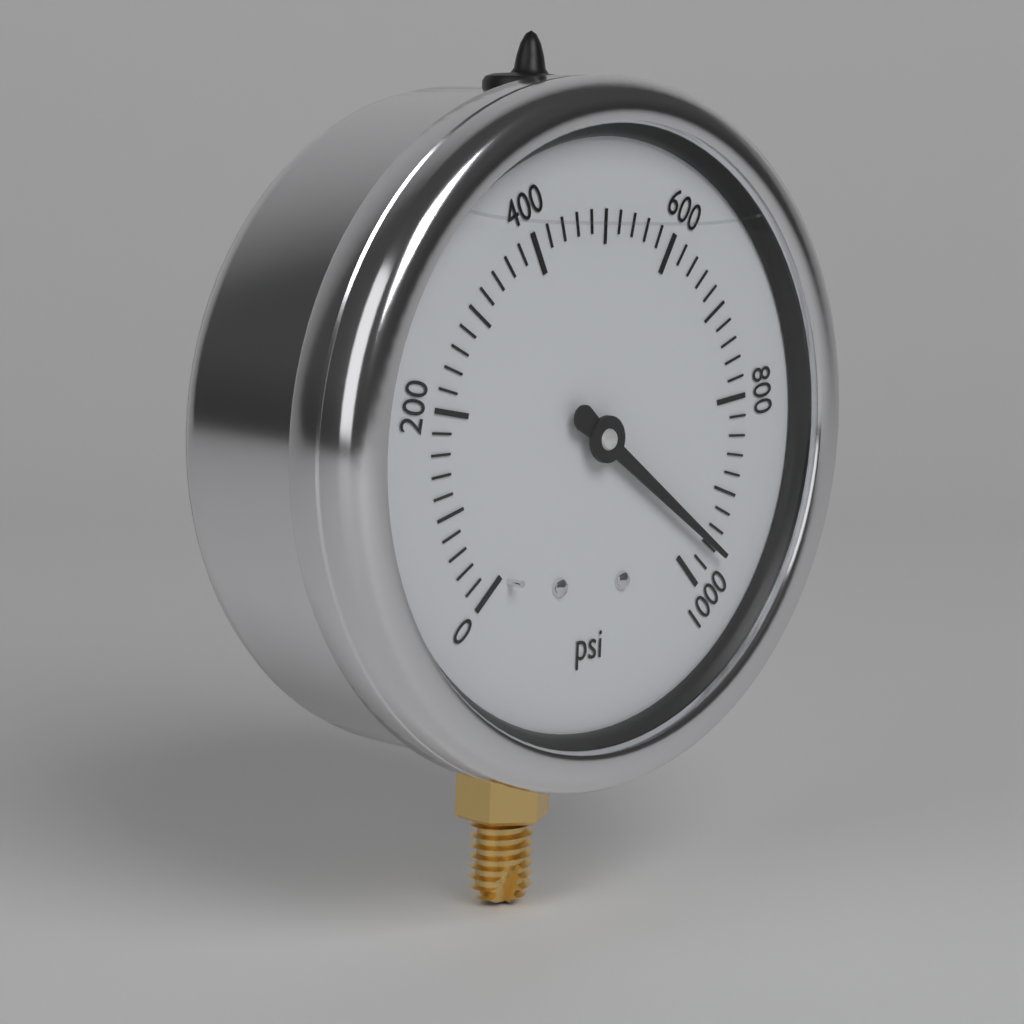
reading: 960 psi
